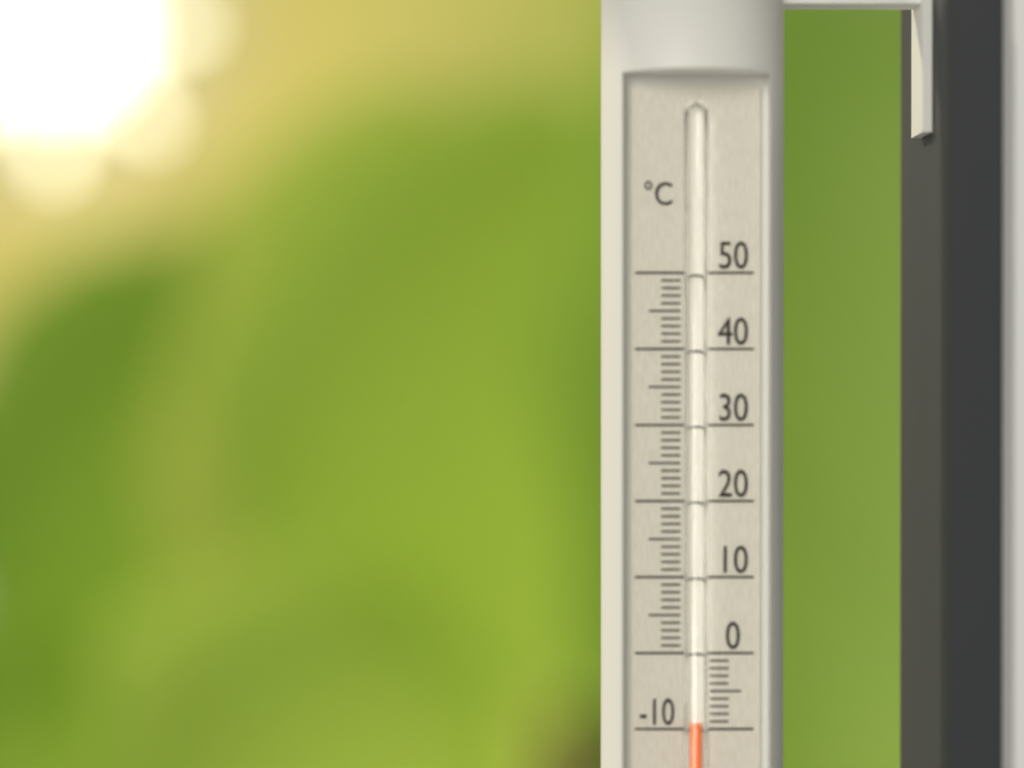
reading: -9 °C
